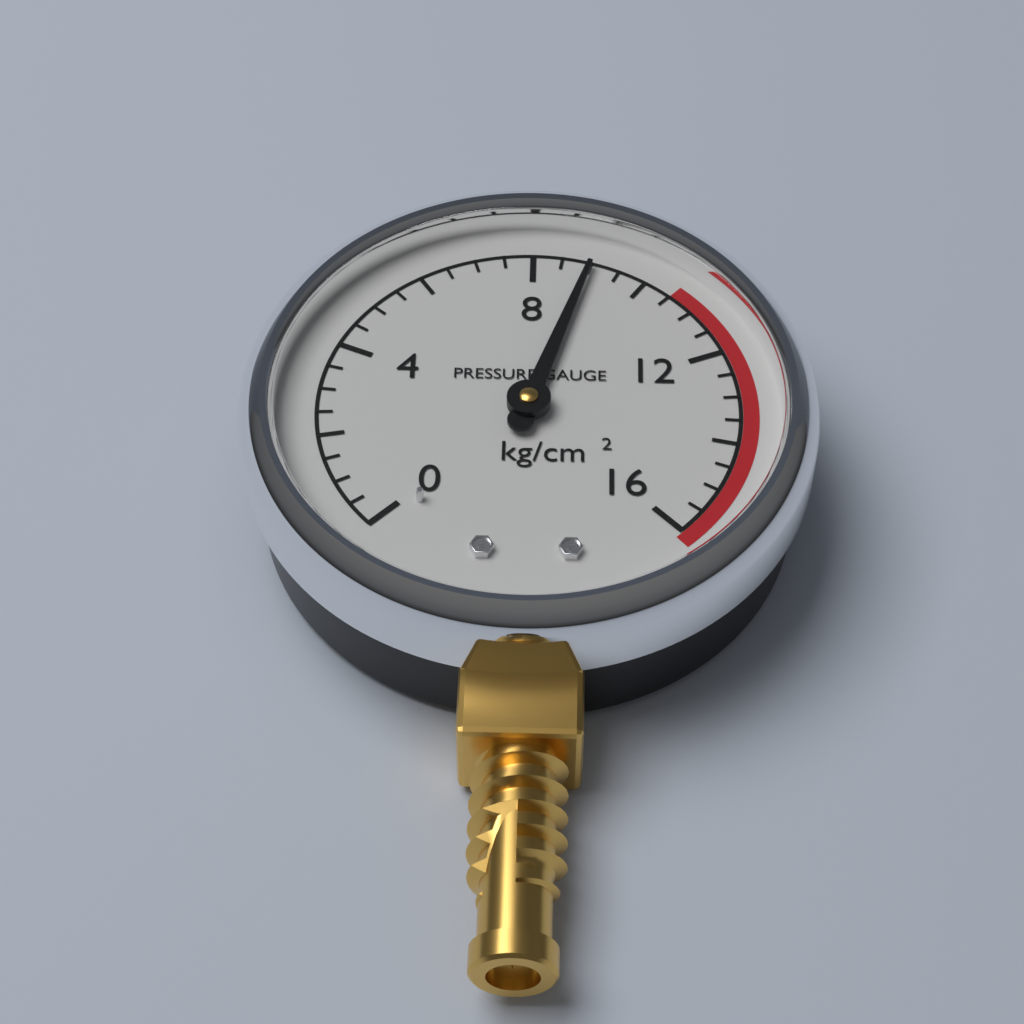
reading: 9.0 kg/cm²
